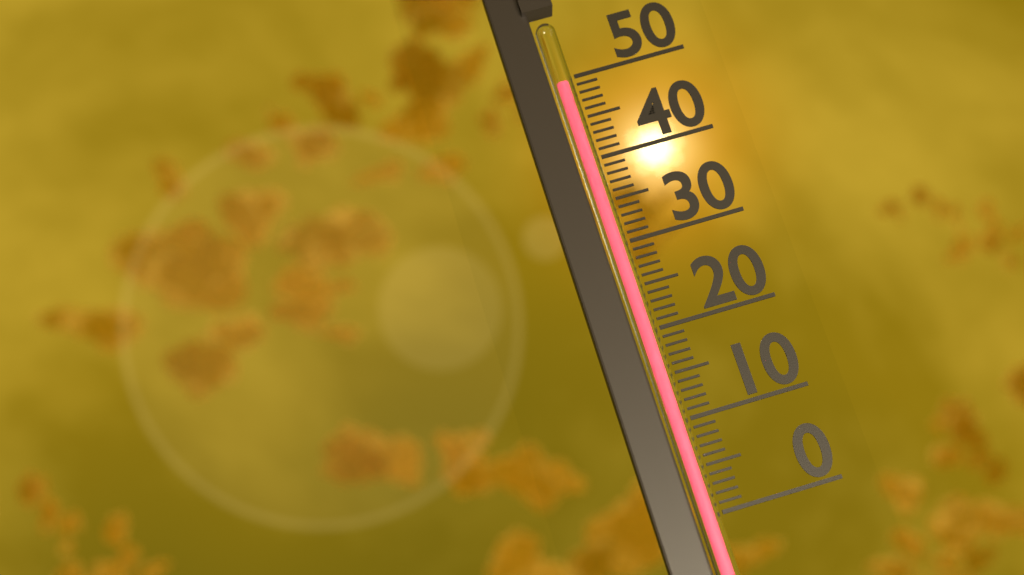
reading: 49 (no unit)
